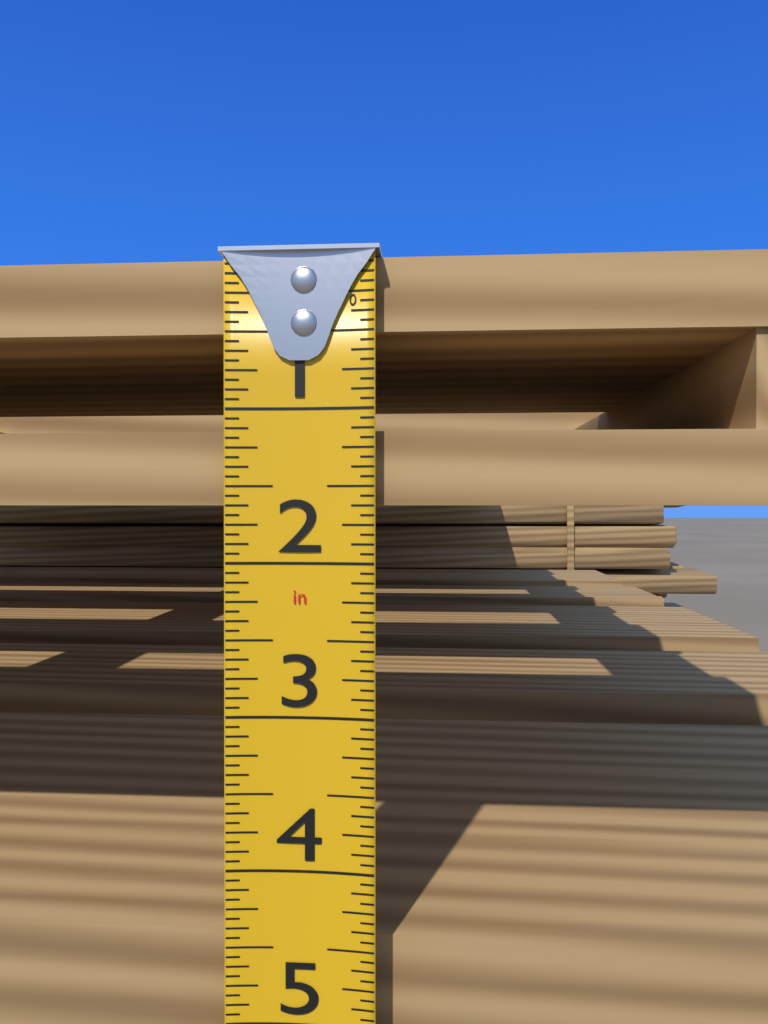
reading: 1.6250 in
